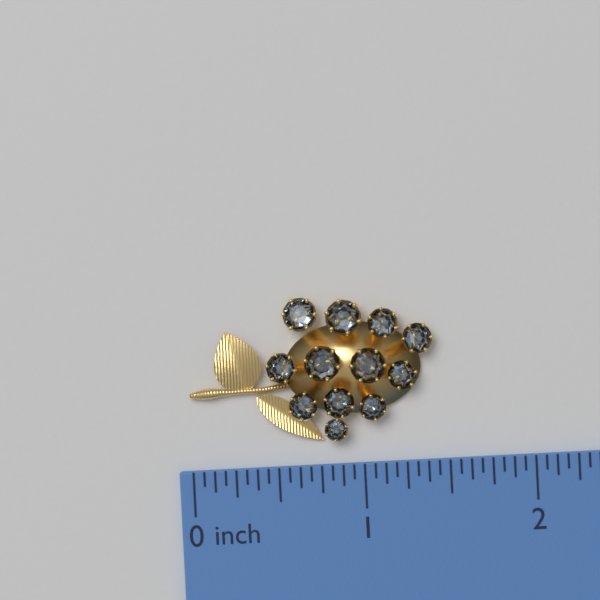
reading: 1.4375 inch
